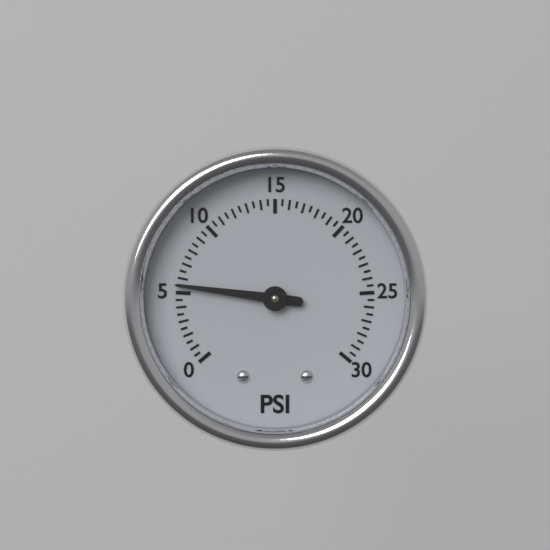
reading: 5.5 psi
